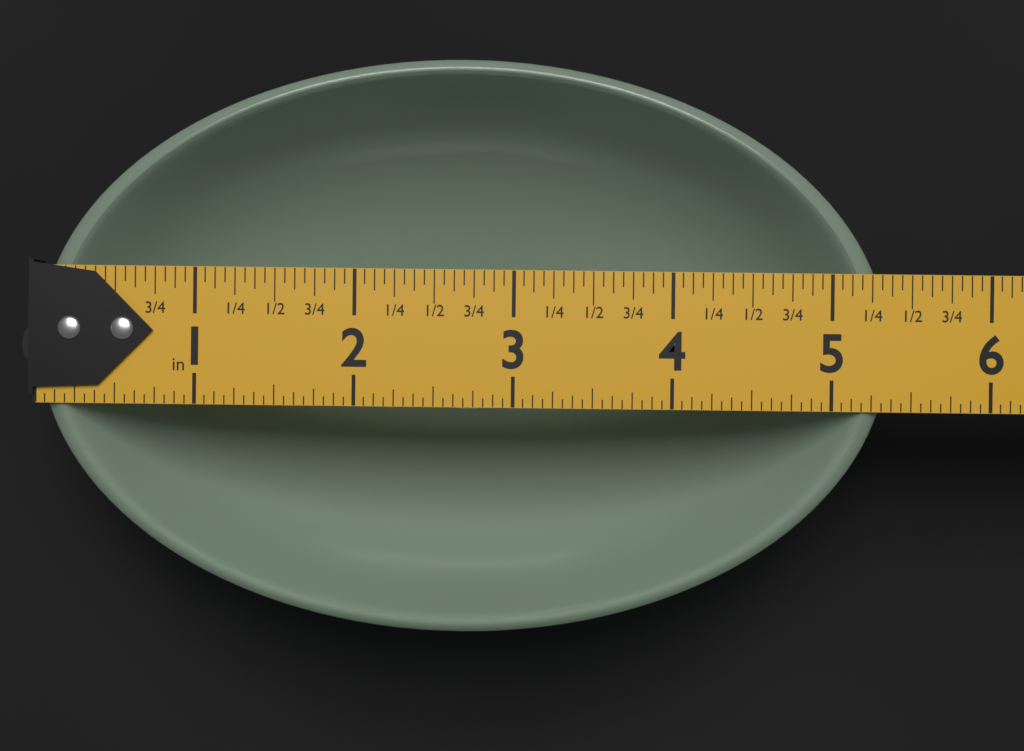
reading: 5.3750 in
